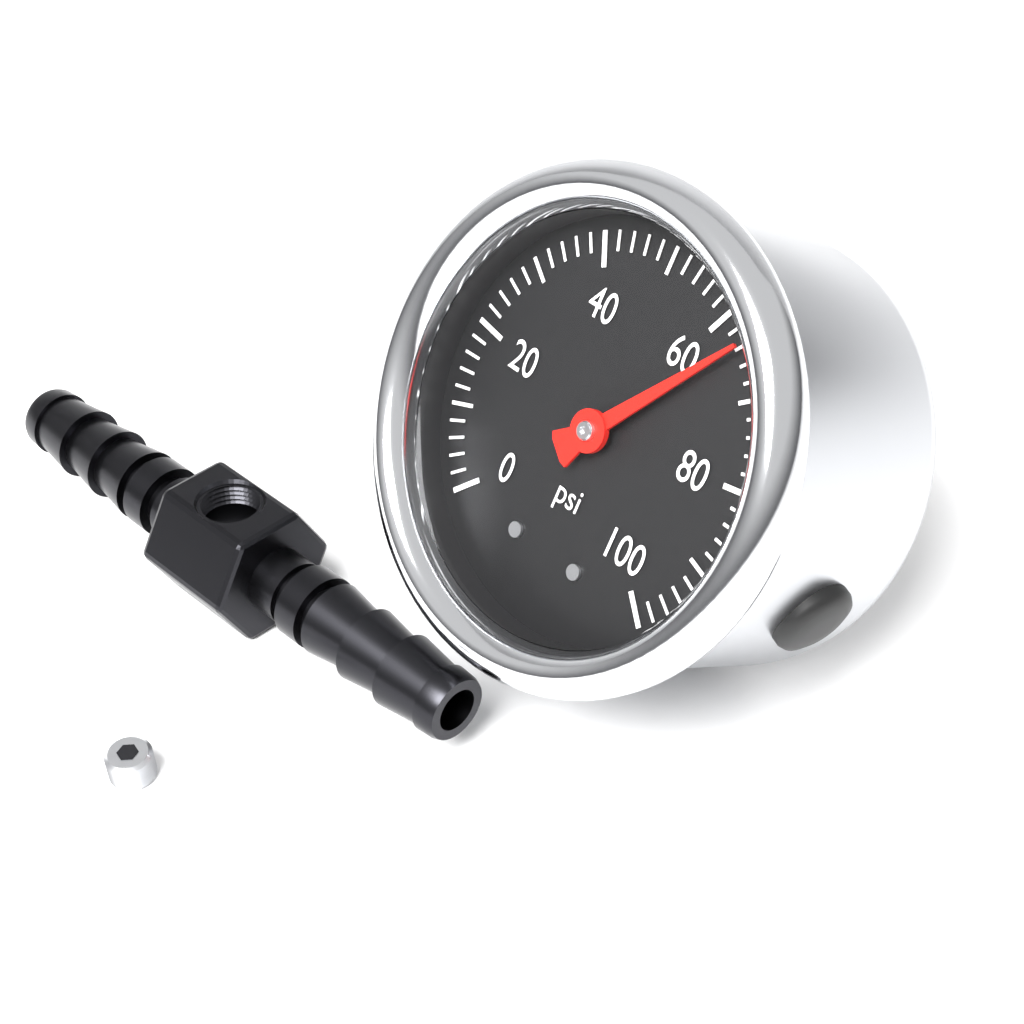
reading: 64 psi
